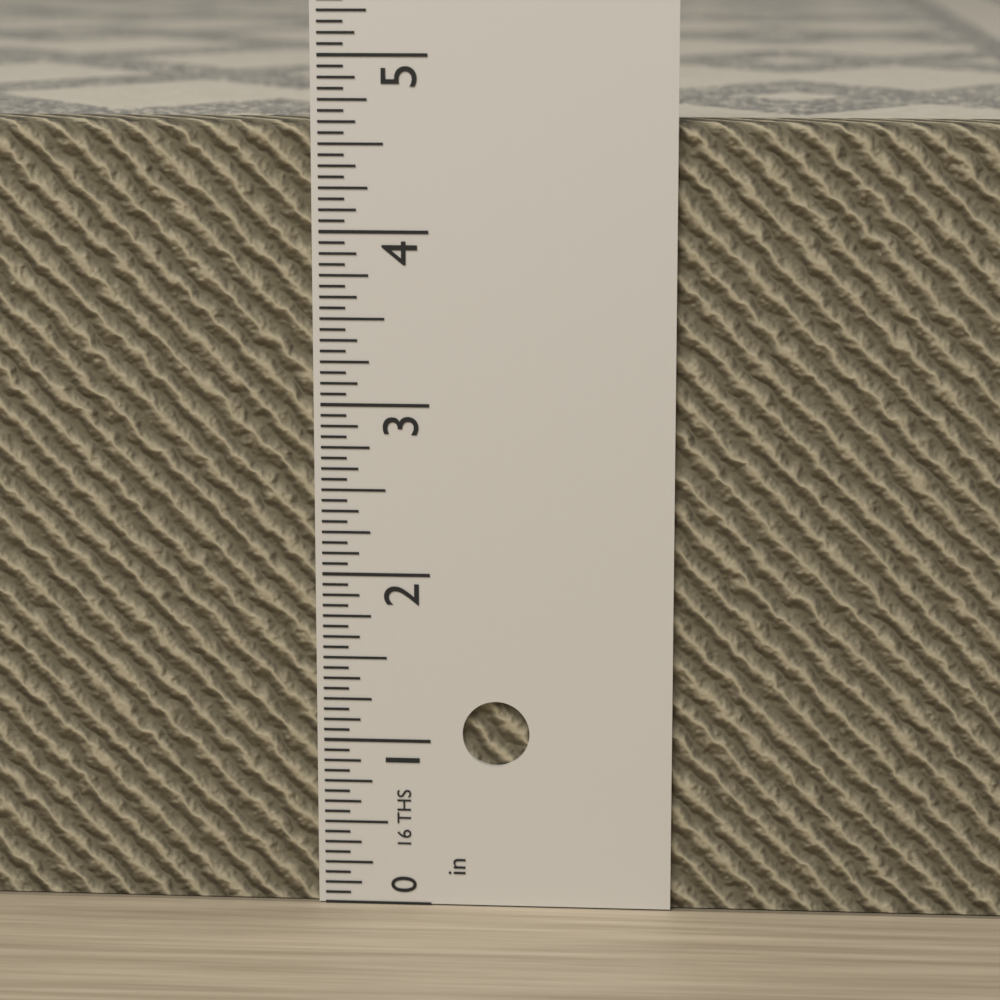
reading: 4.6250 in
